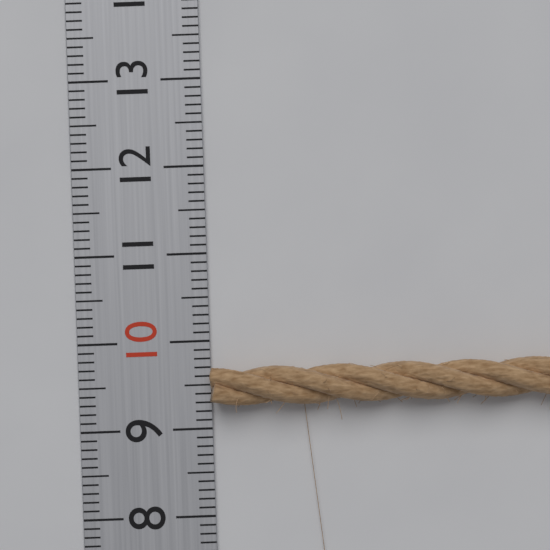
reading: 9.7 (no unit)
